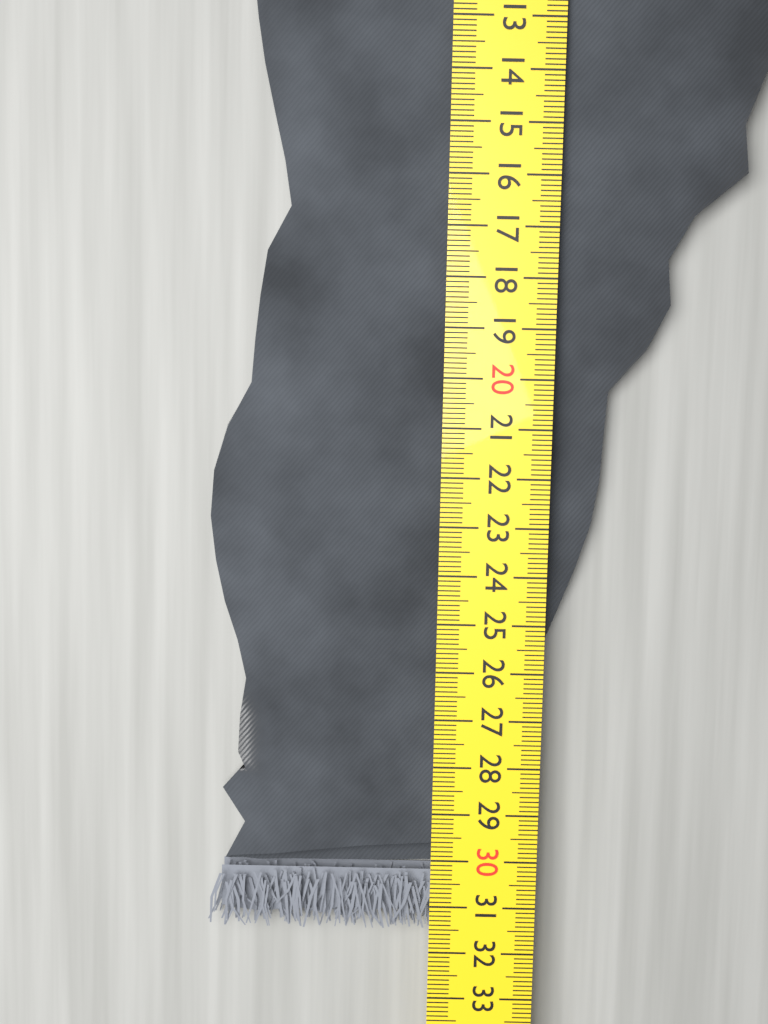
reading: 31.6 cm
